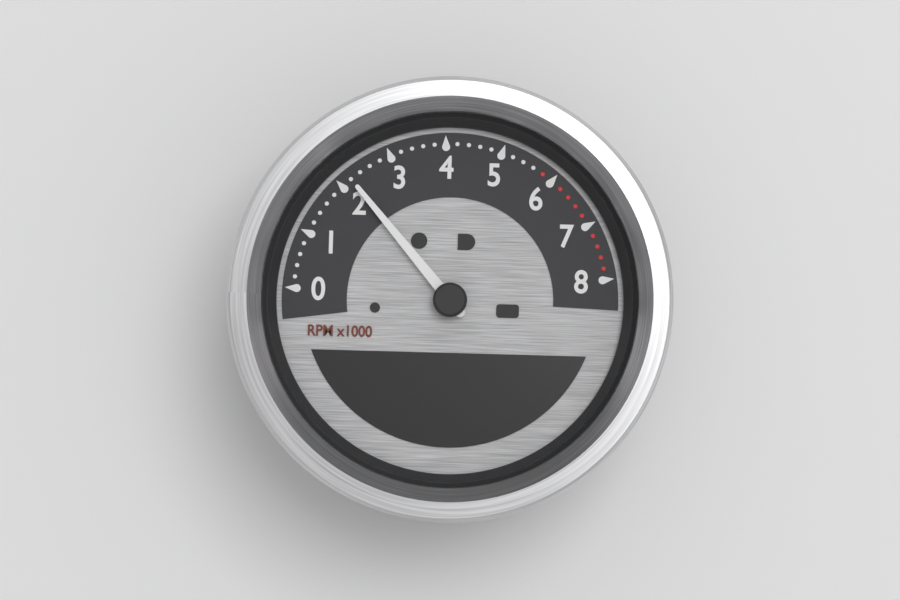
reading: 2200 RPM
